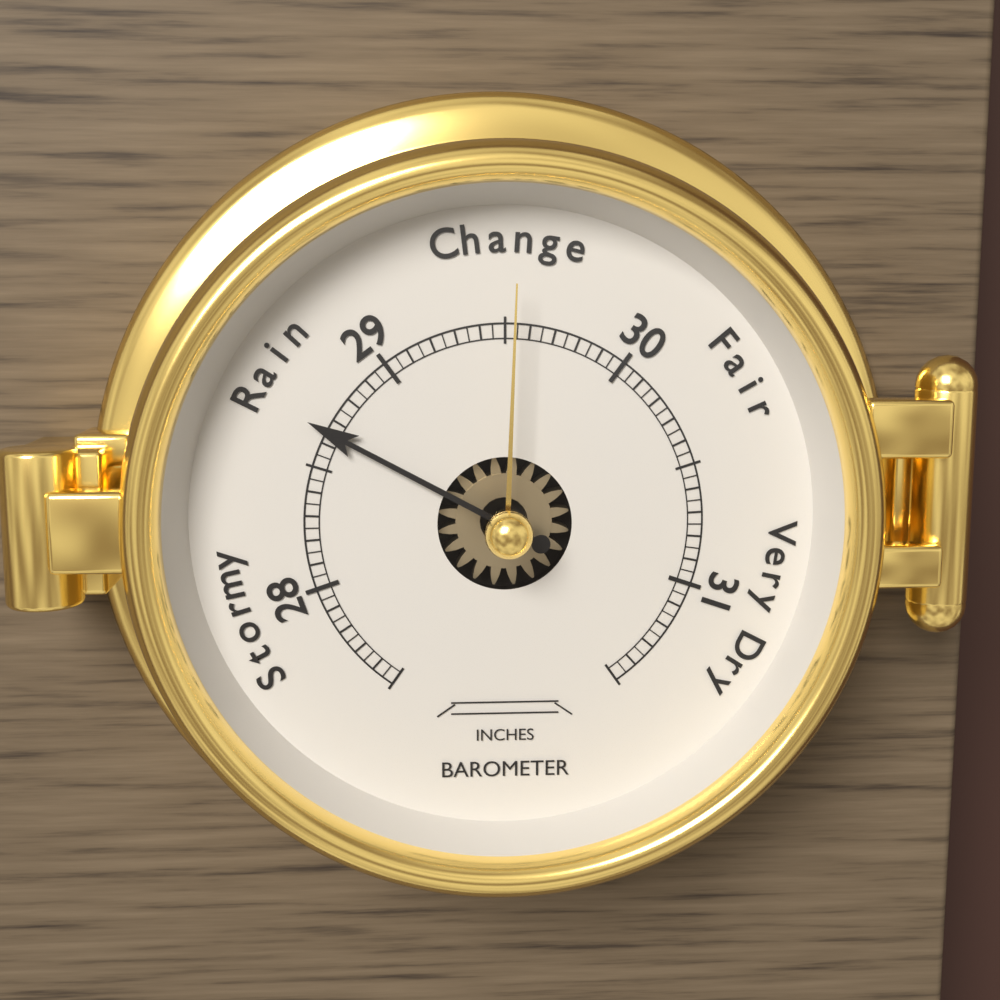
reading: 28.65 inches
